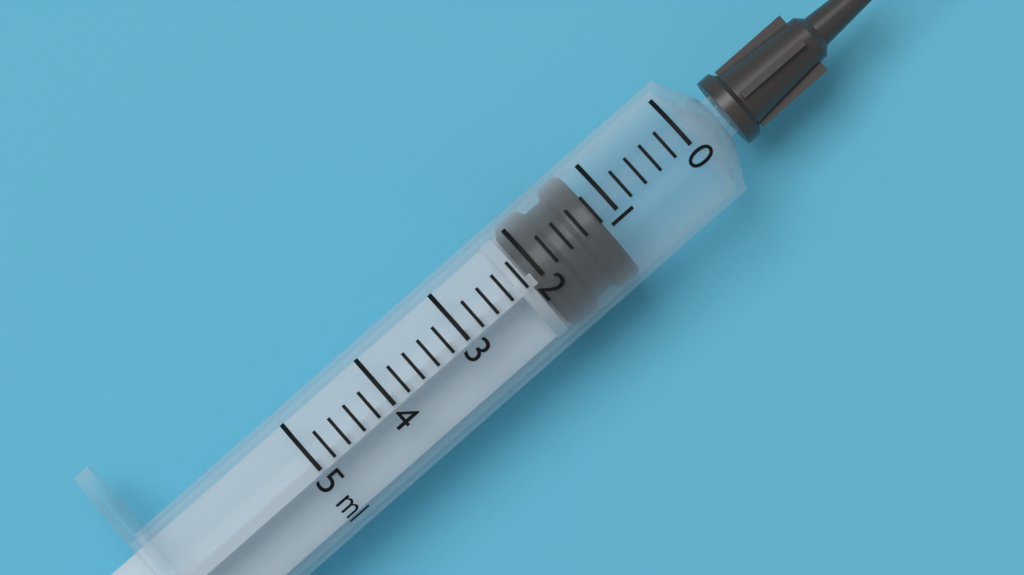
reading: 1.2 ml
